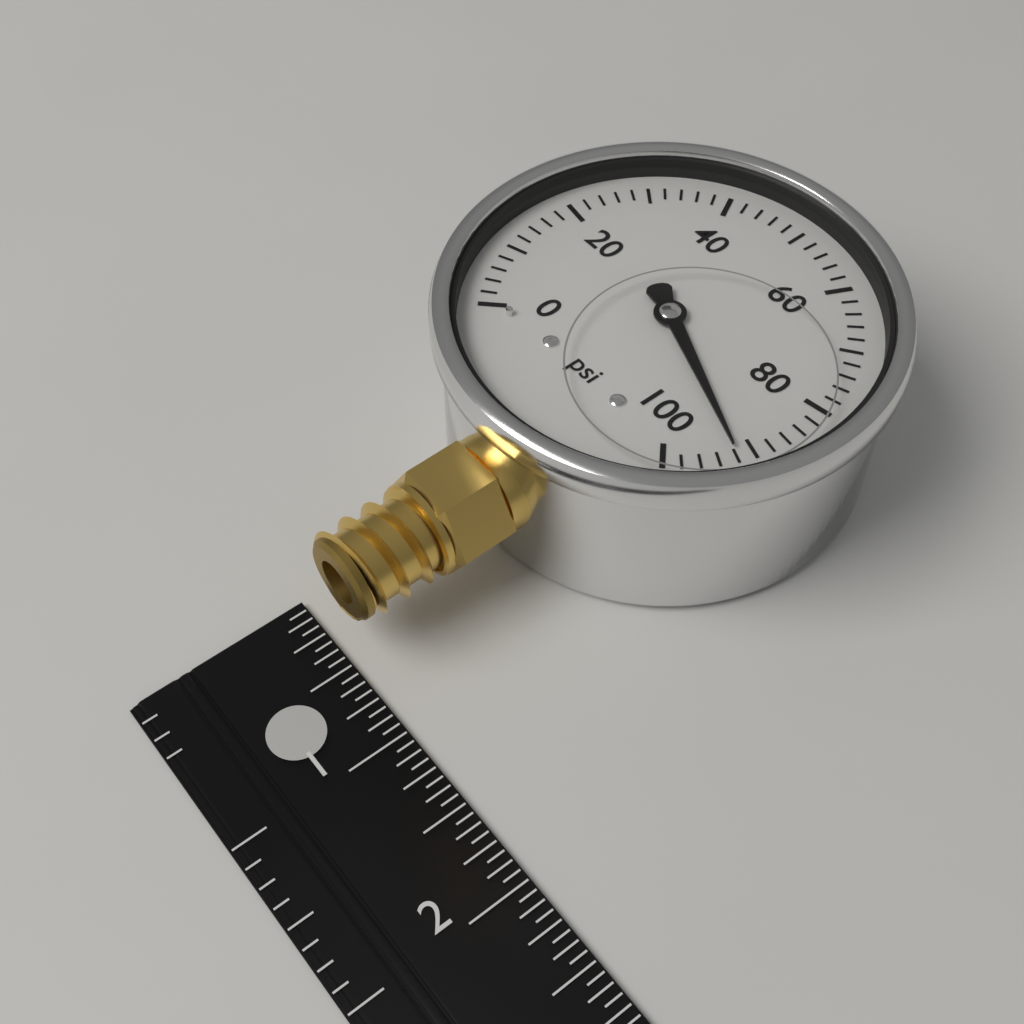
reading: 92 psi
